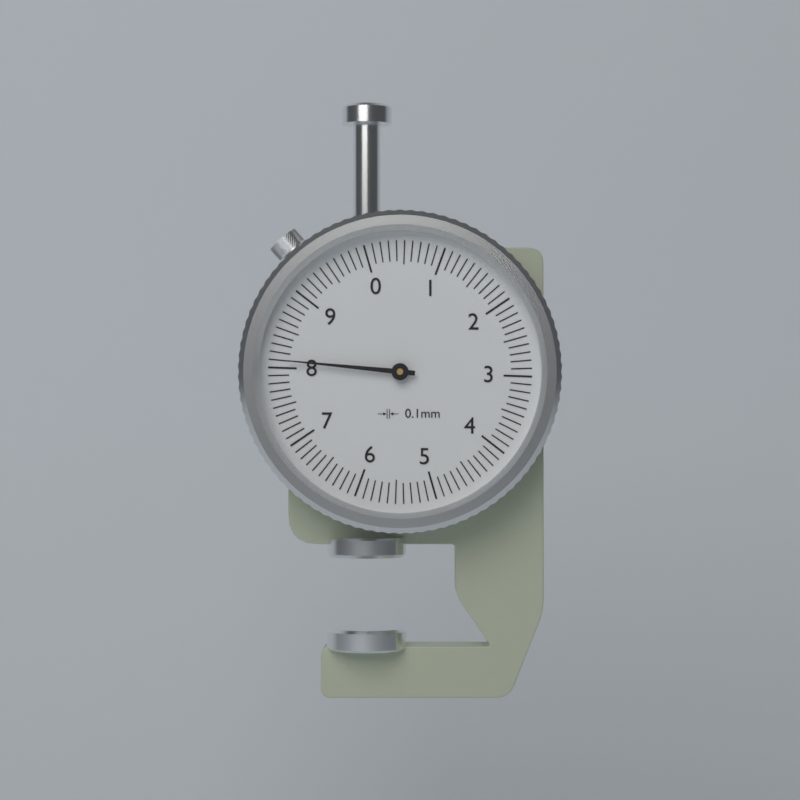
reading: 8.1 mm
